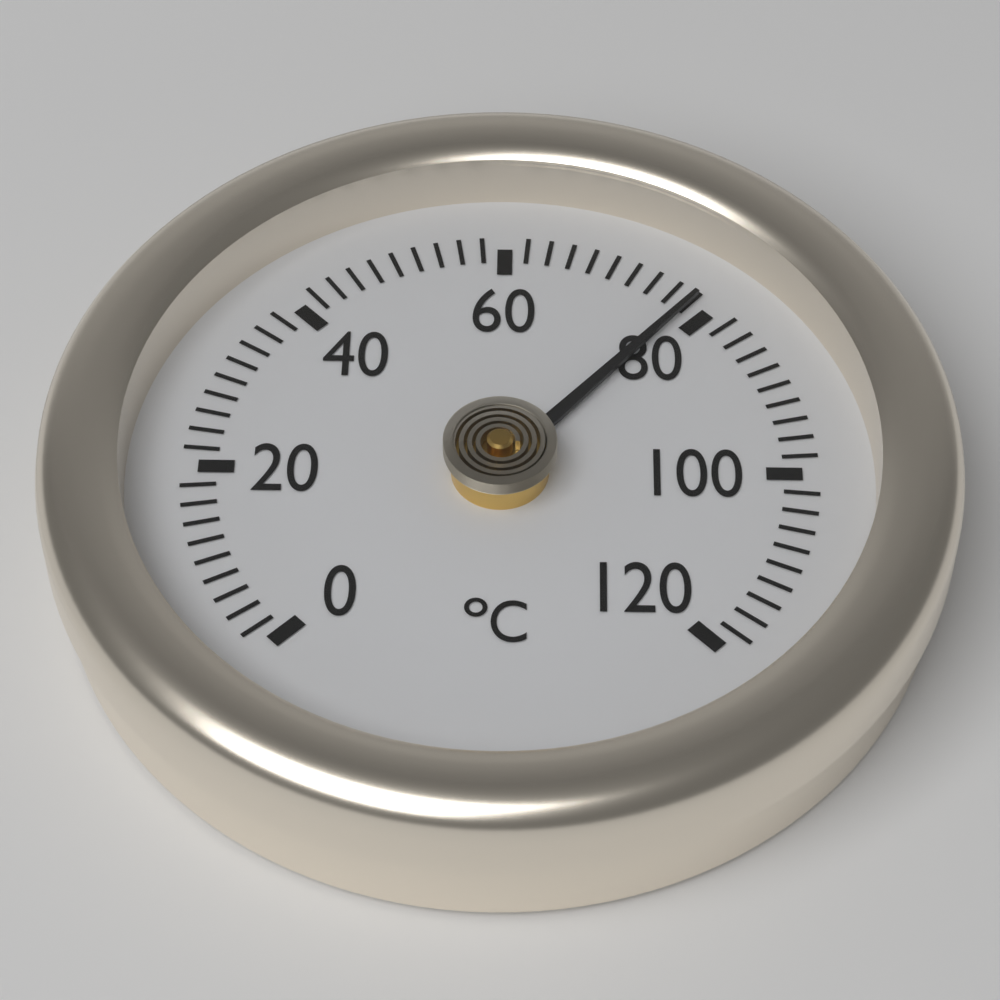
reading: 78 °C
